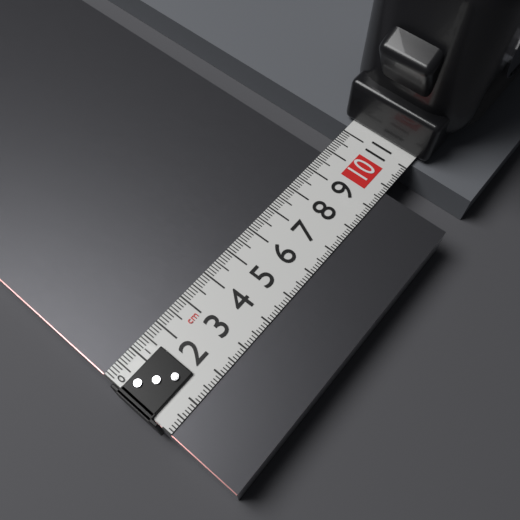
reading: 9.8 cm
